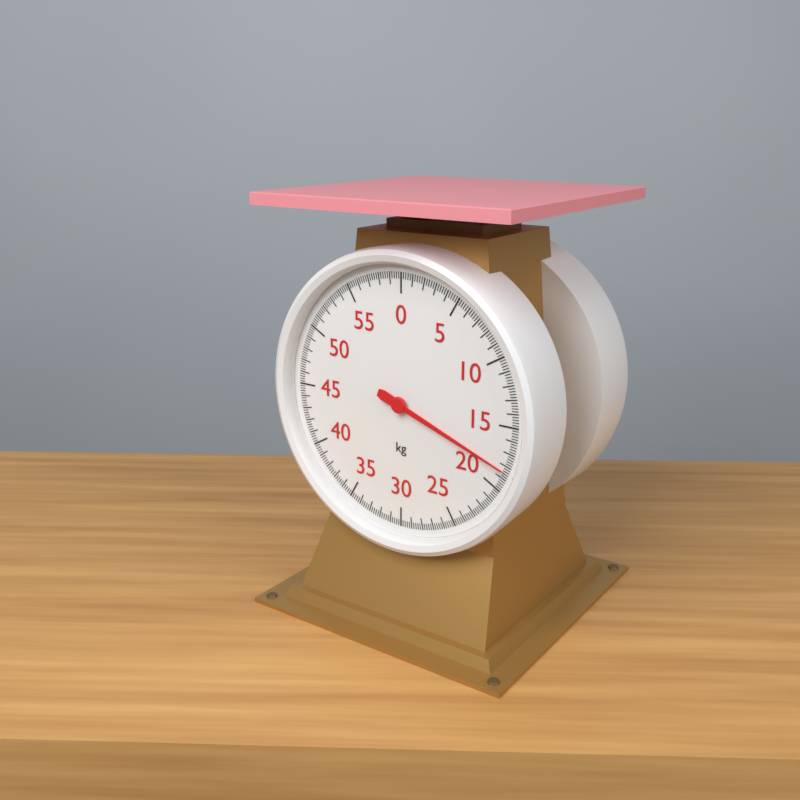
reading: 18.4 kg
